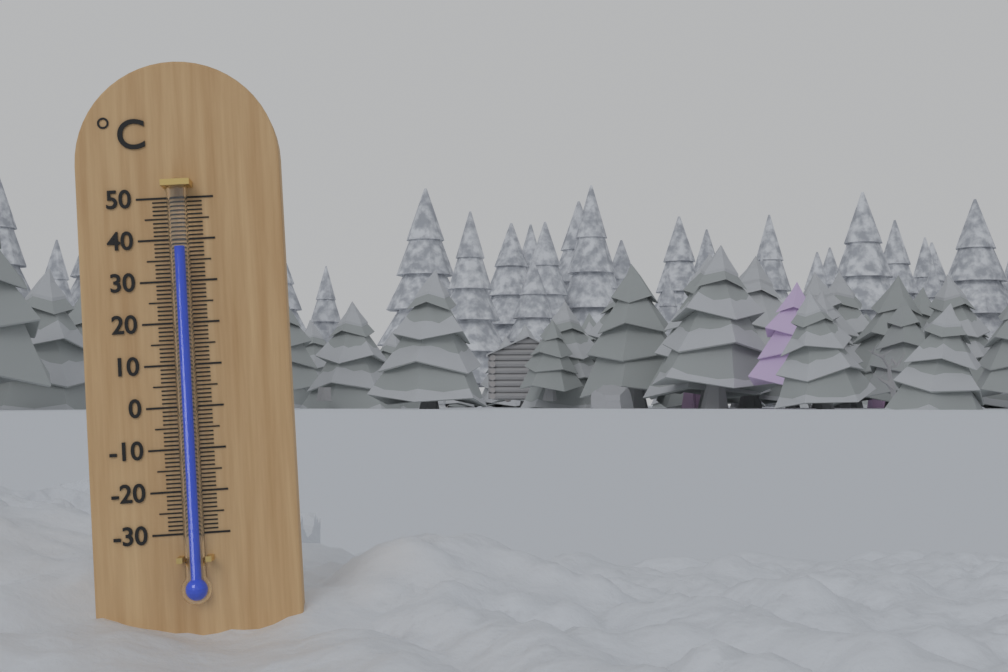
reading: 38 °C
